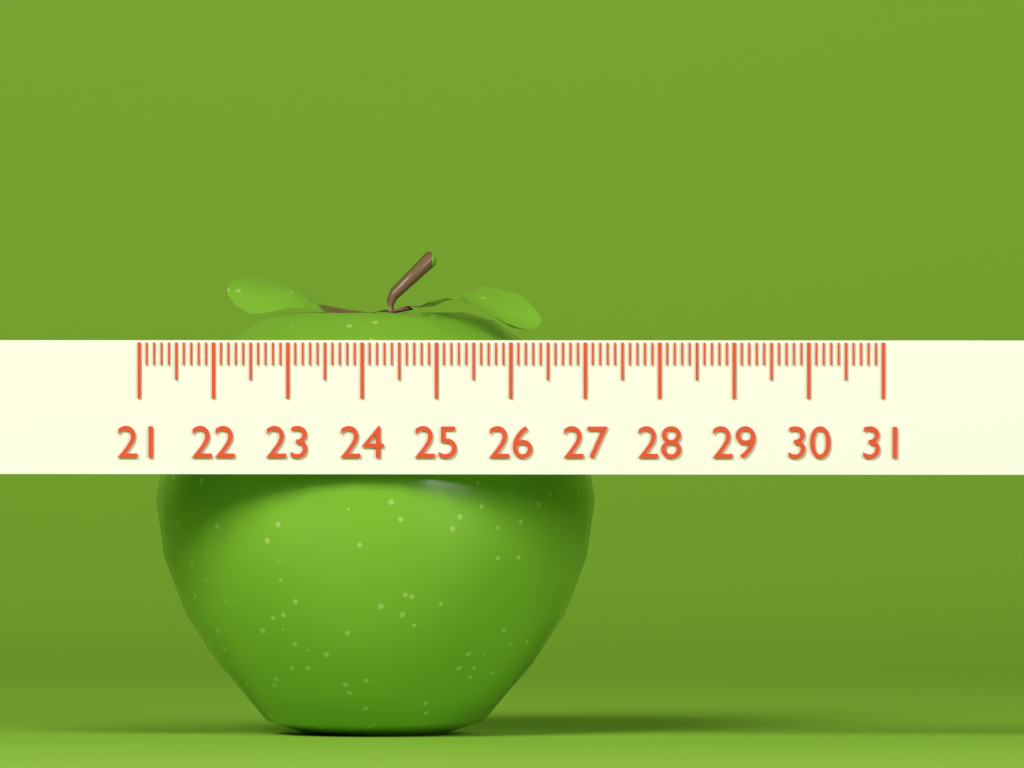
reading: 27.0 (no unit)
